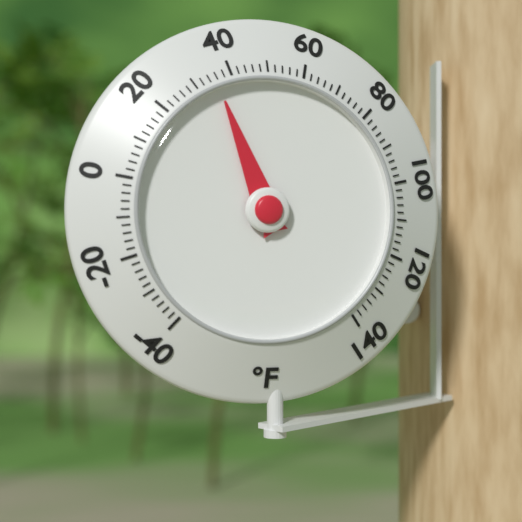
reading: 36 °F
